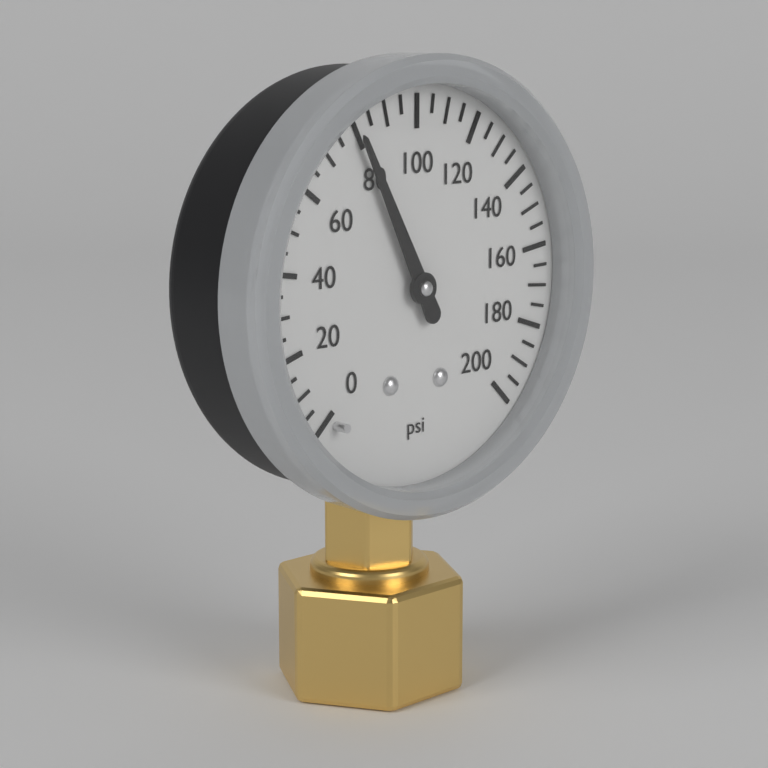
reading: 80 psi
